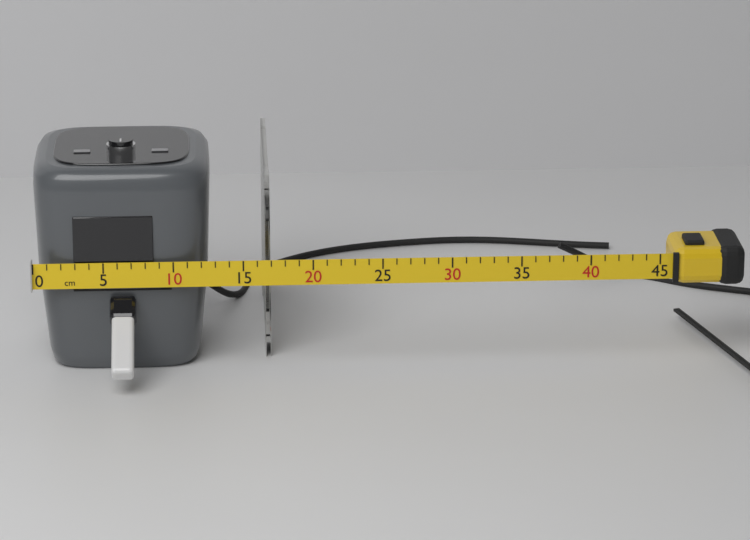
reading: 17 cm
